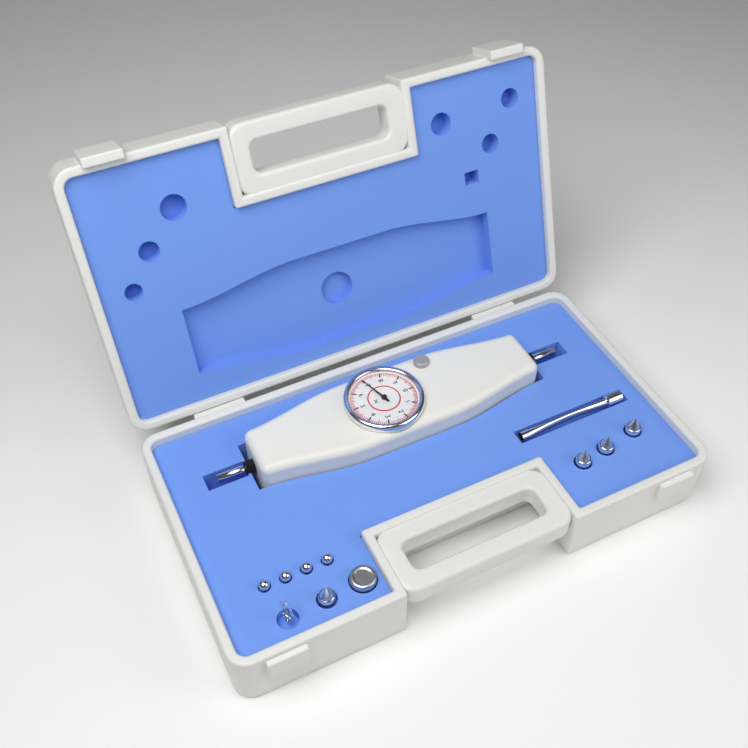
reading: 7.0 N
